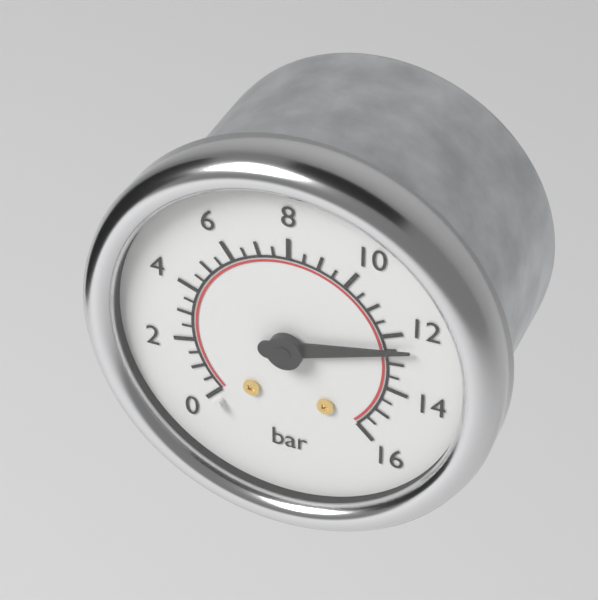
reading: 12.5 bar
